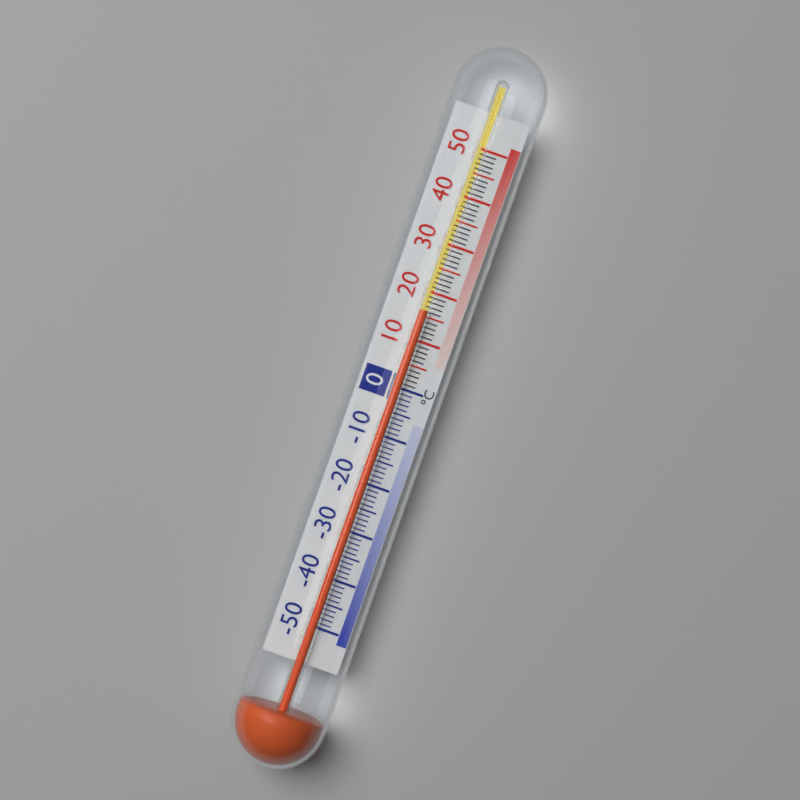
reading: 16 °C
